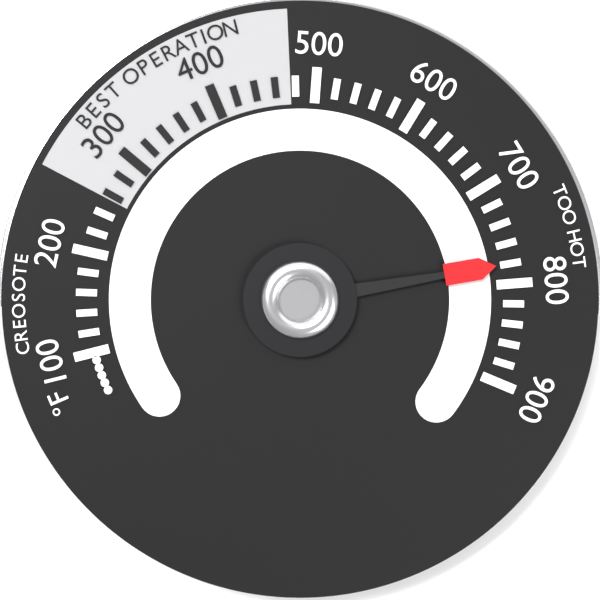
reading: 780 °F
